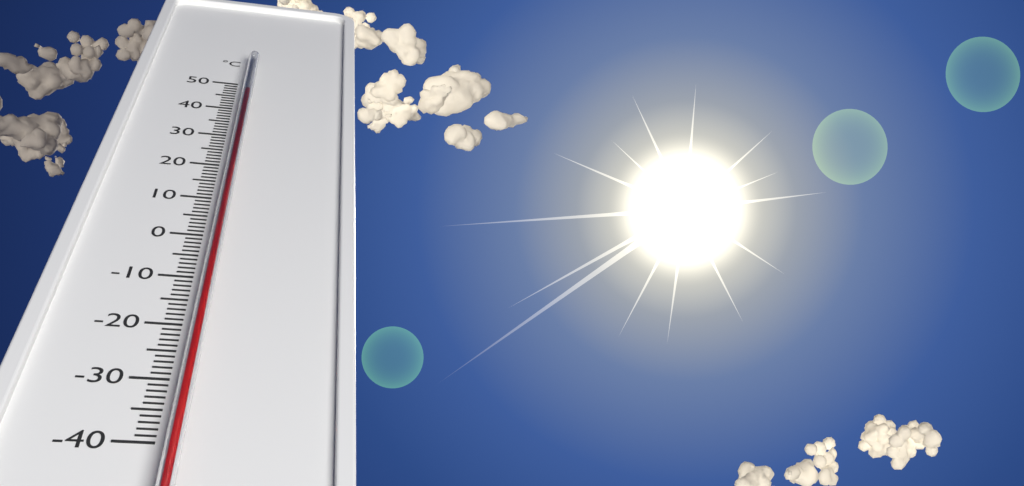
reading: 44 °C
